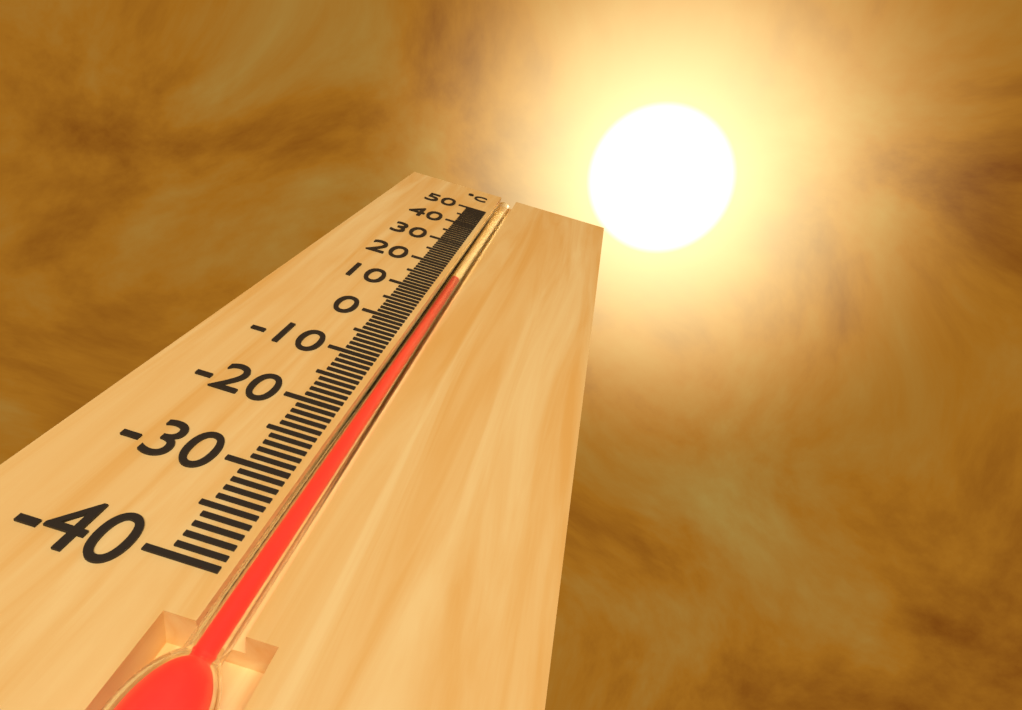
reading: 16 °C
